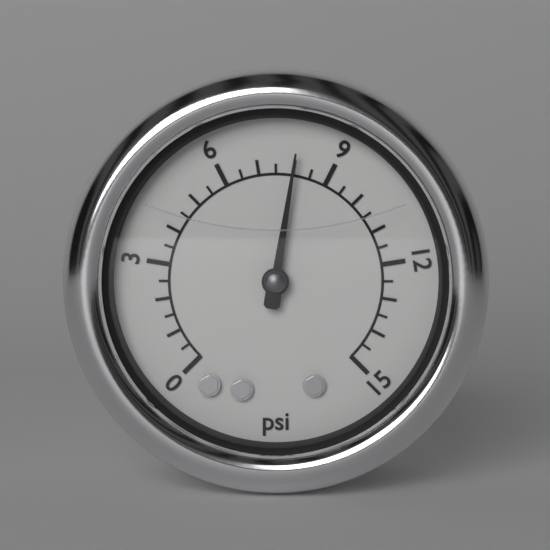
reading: 8.0 psi
